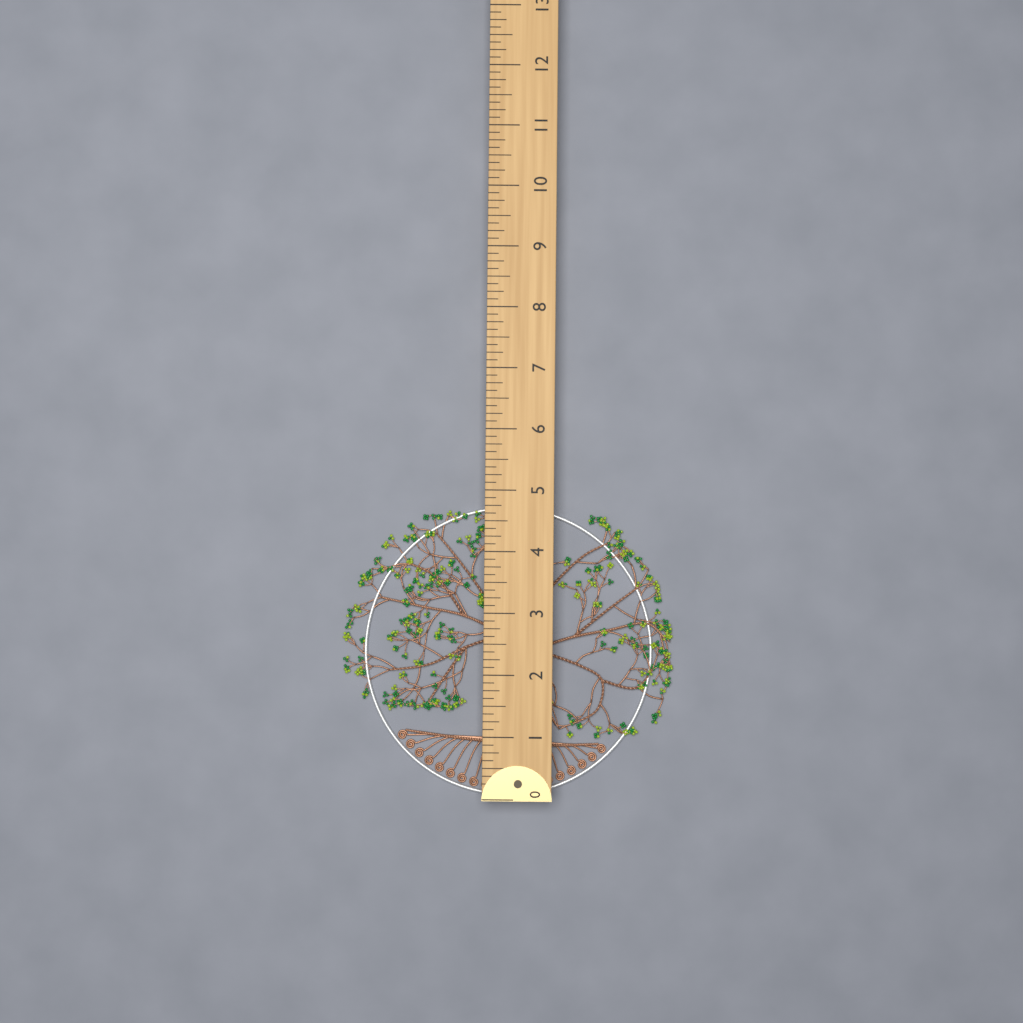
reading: 4.750 (no unit)
